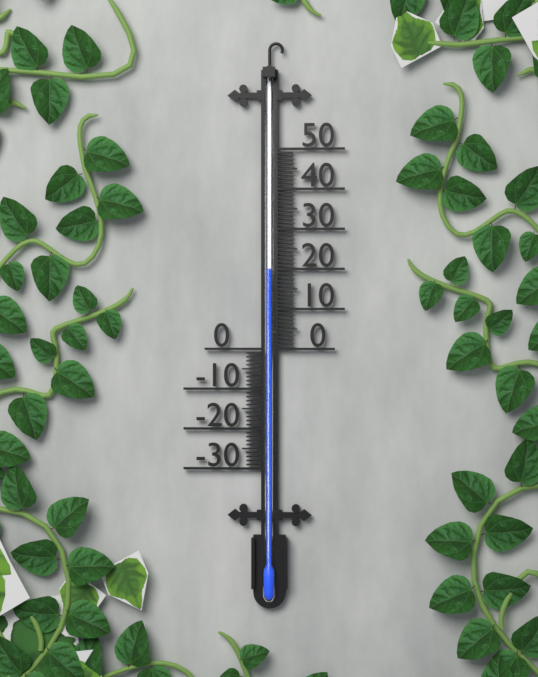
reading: 20 (no unit)
